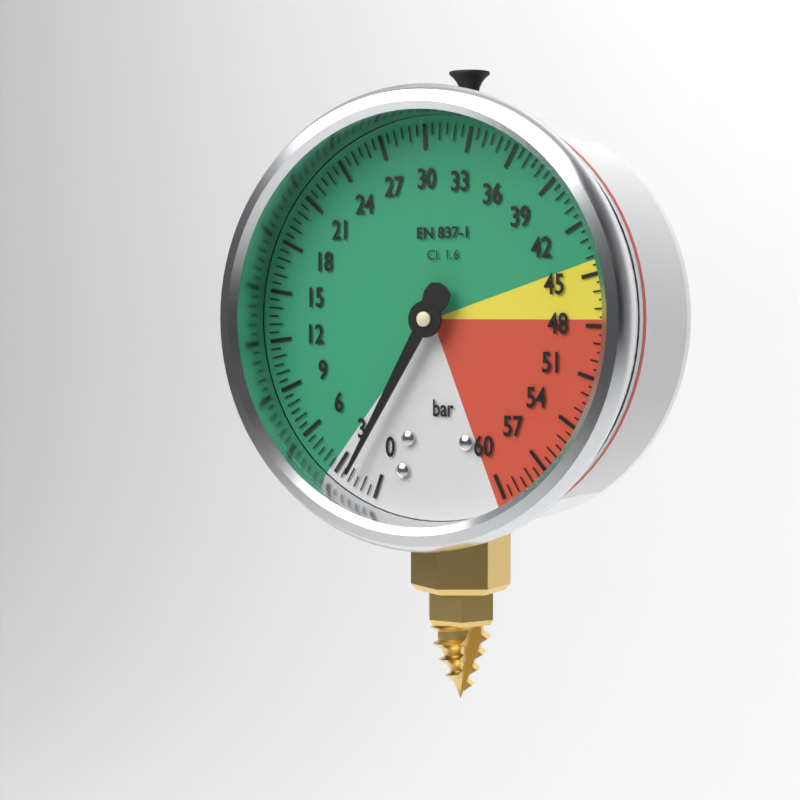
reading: 2.0 bar
